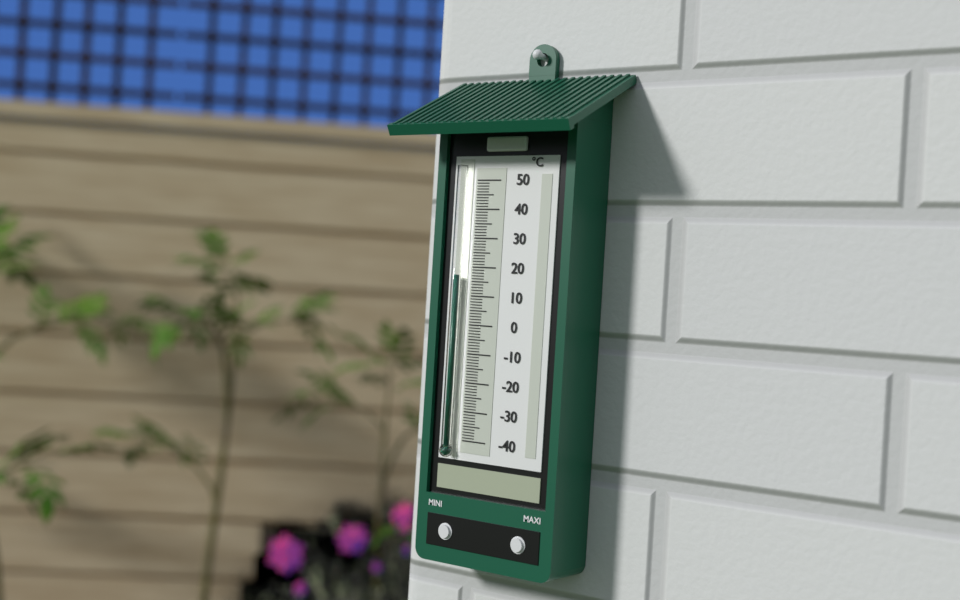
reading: 17 °C
